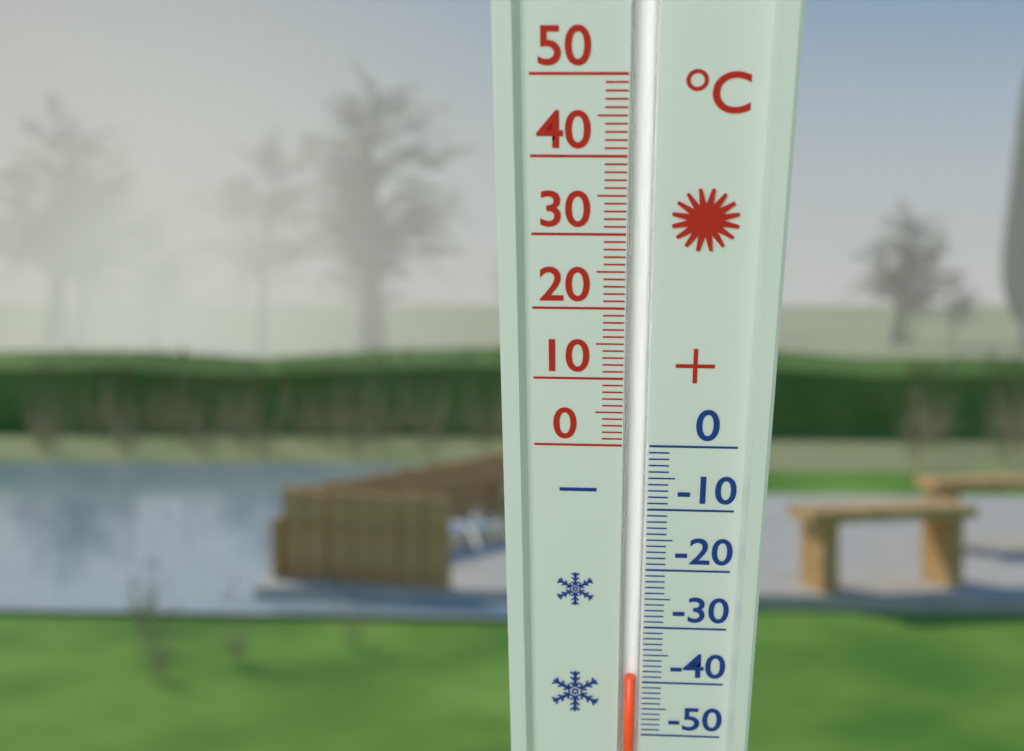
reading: -39 °C
